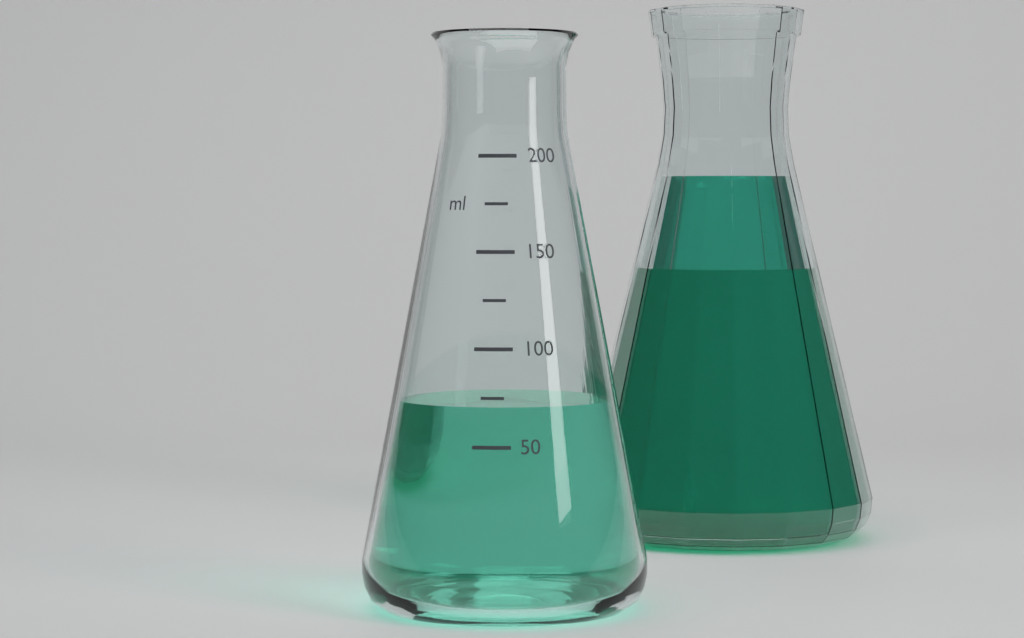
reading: 70 ml
